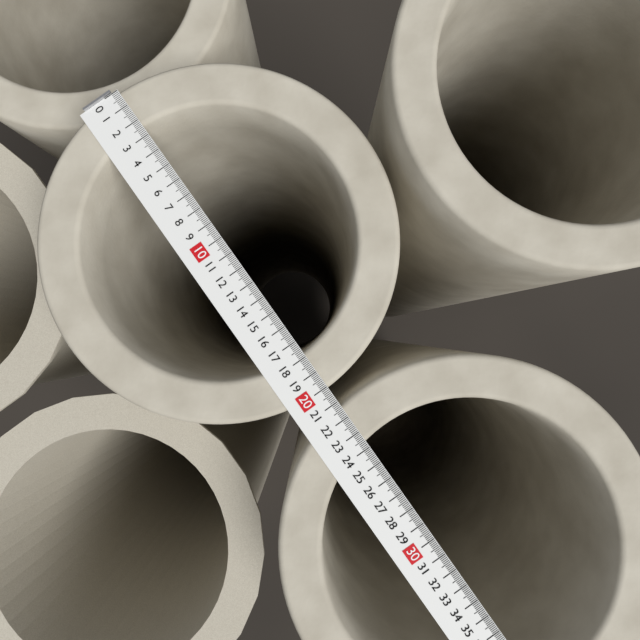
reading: 20.1 (no unit)
